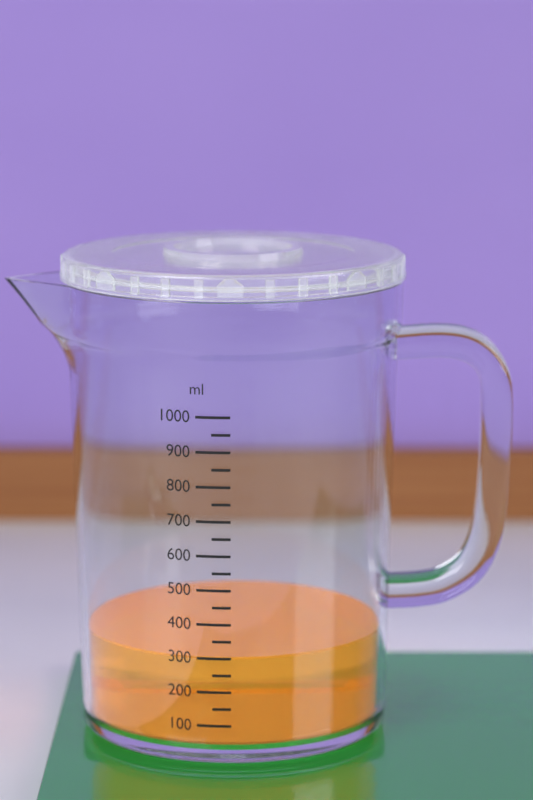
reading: 300 ml
